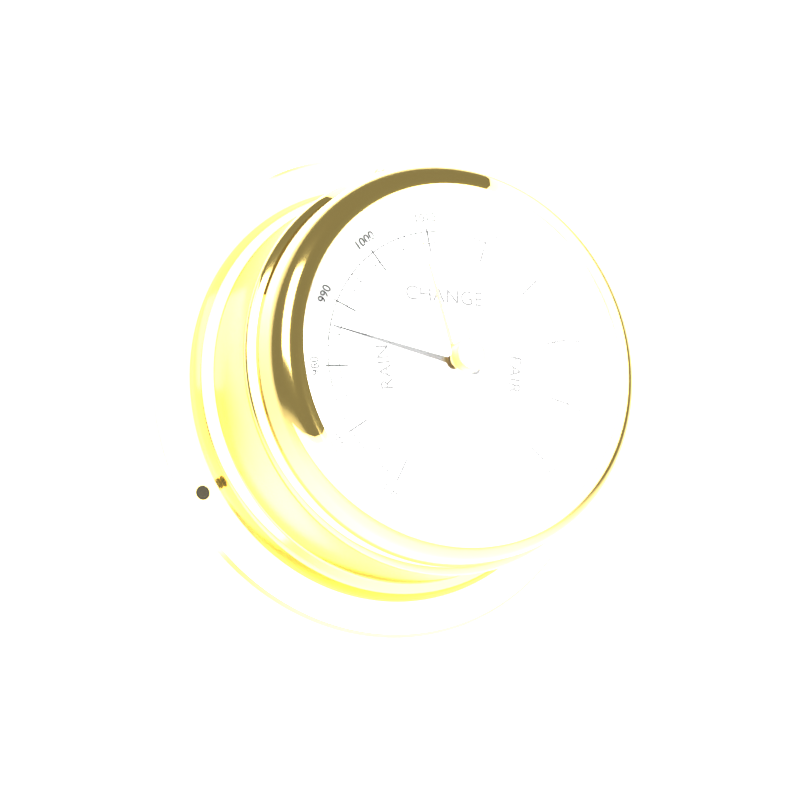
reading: 986 mbar
